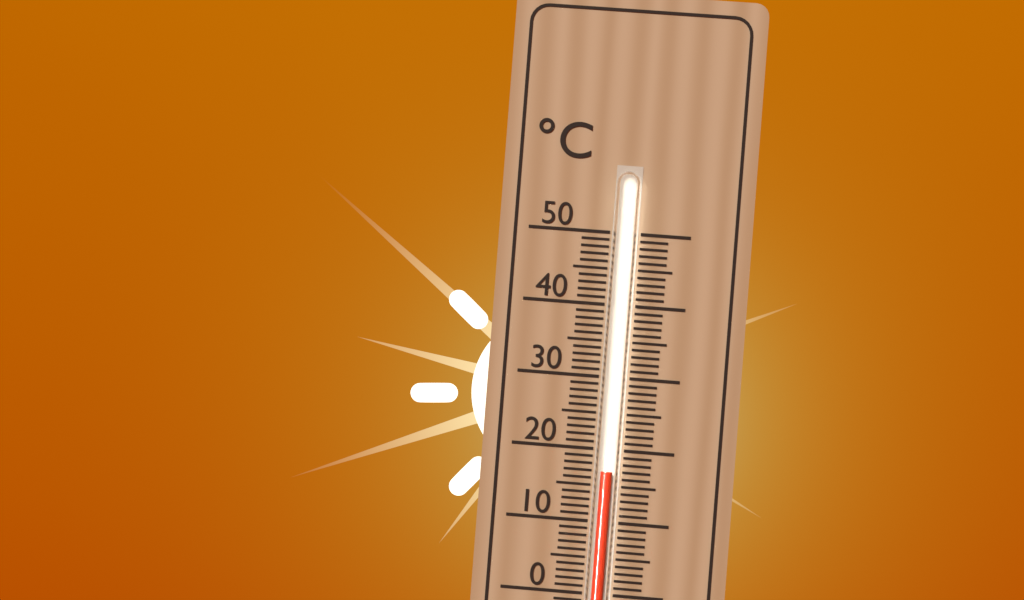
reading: 17 °C
